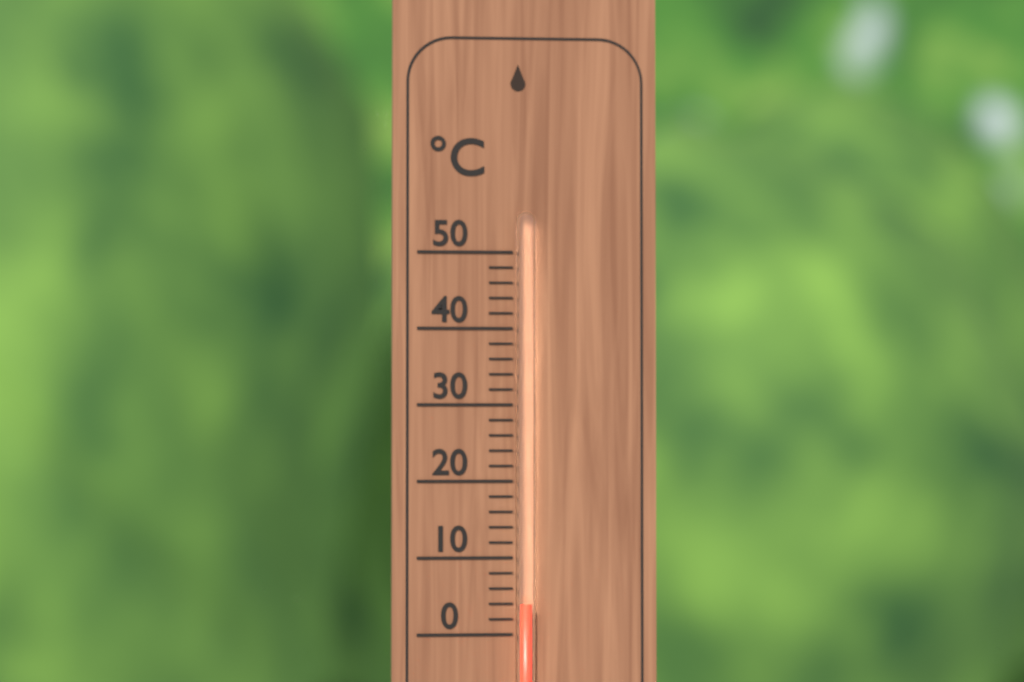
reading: 4 °C
